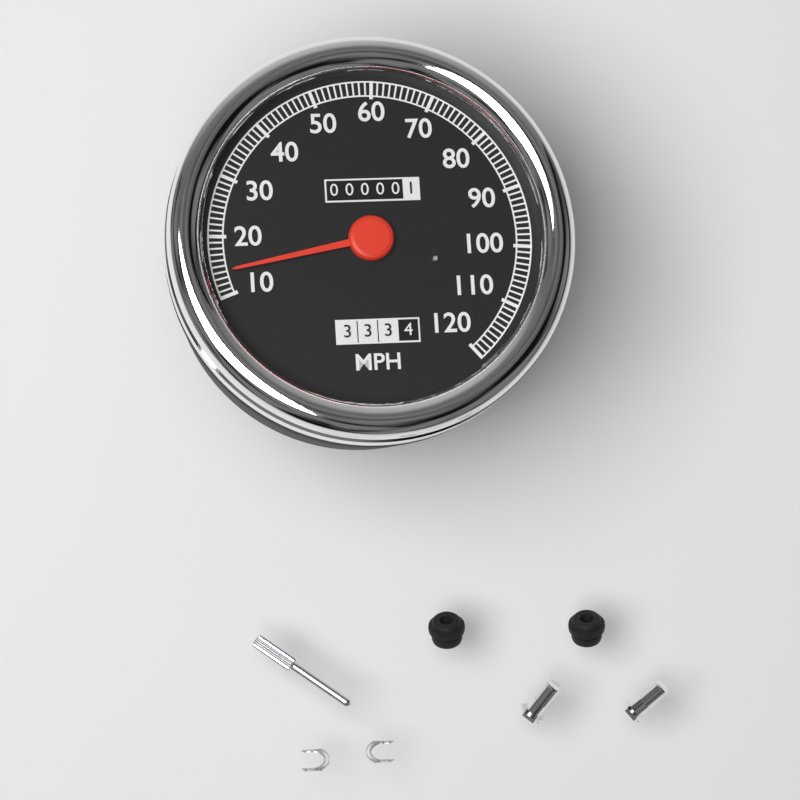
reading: 14 MPH
